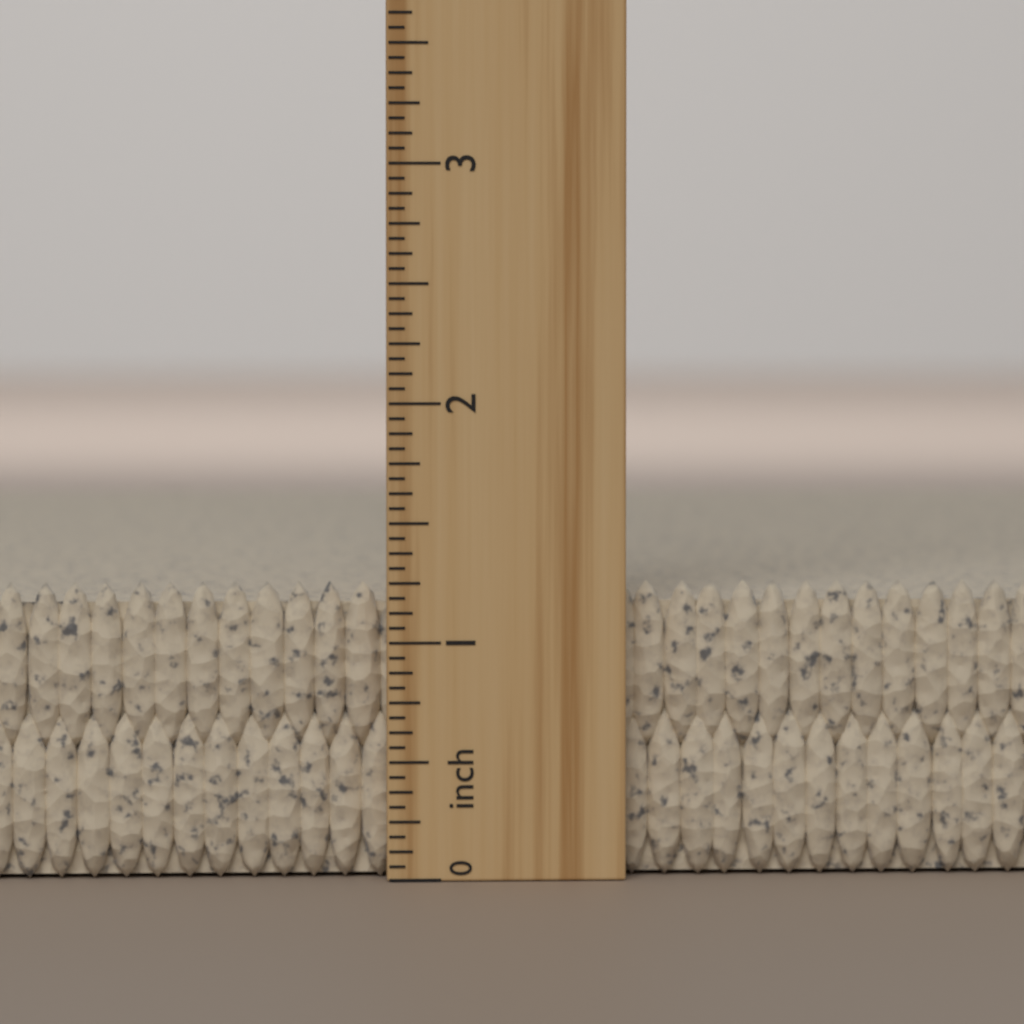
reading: 1.2500 inch
